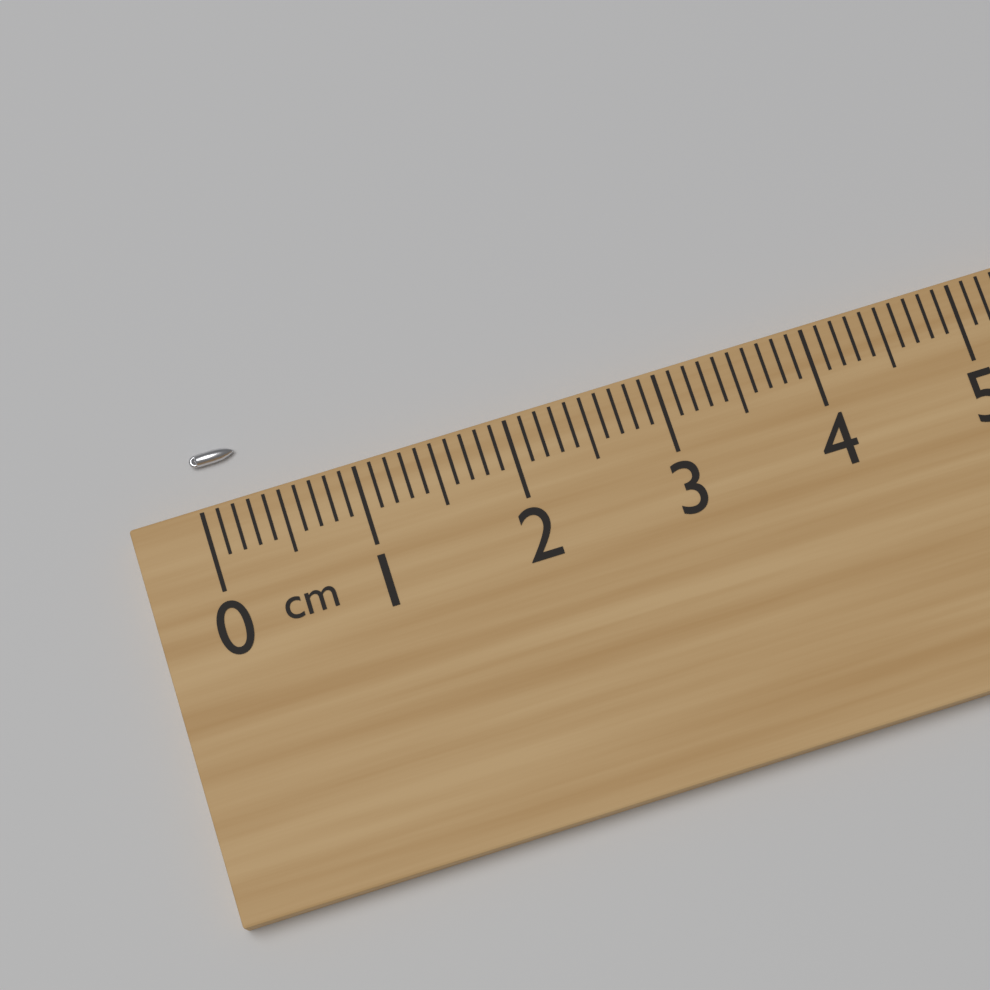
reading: 0.3 cm
